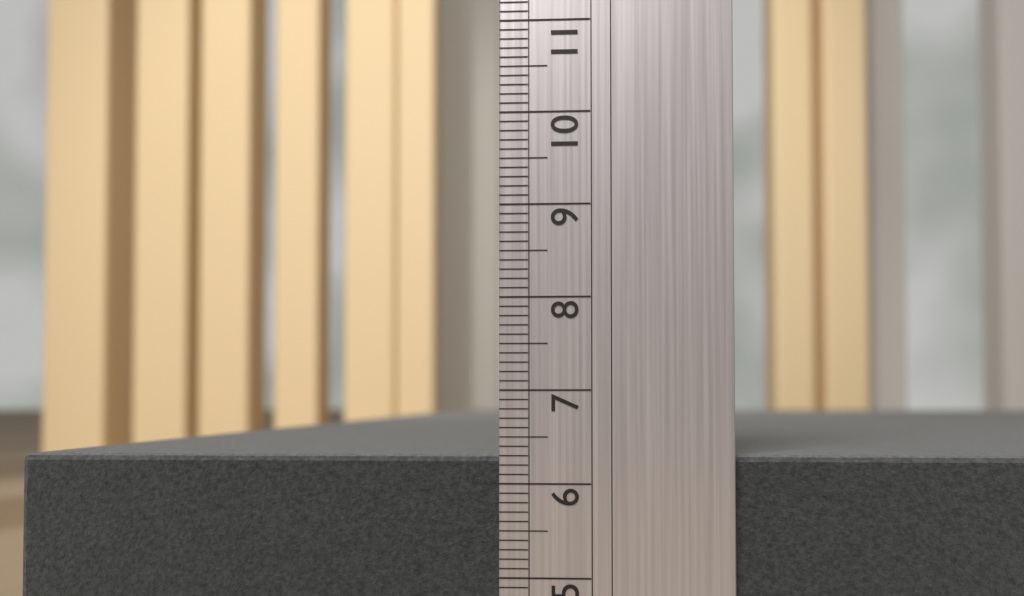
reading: 6.3 (no unit)
